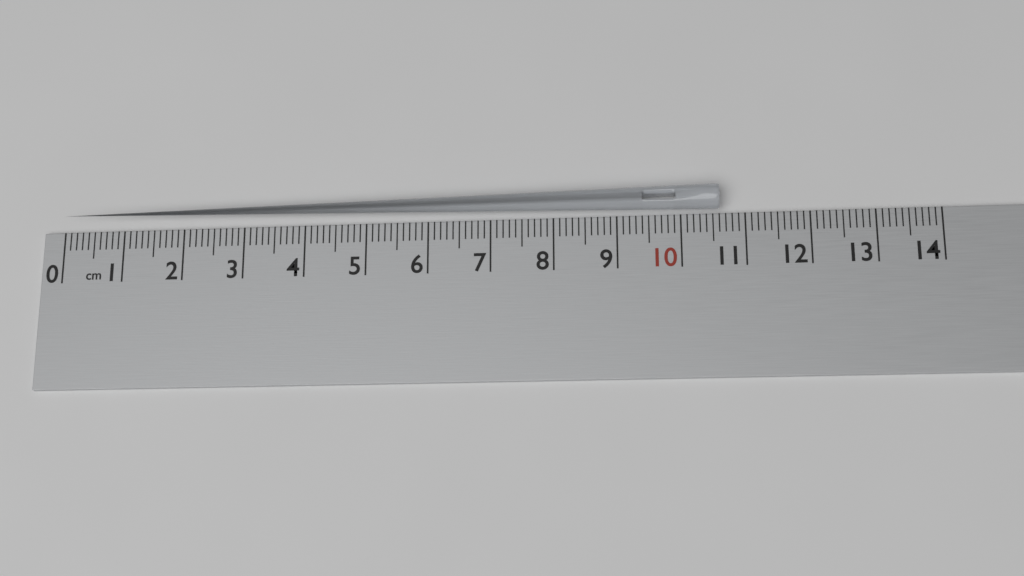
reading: 10.6 cm
